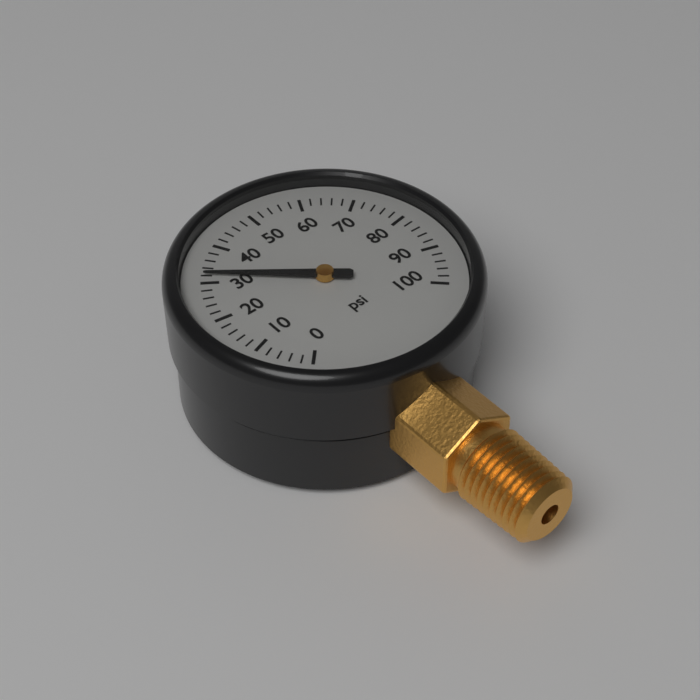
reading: 32 psi
